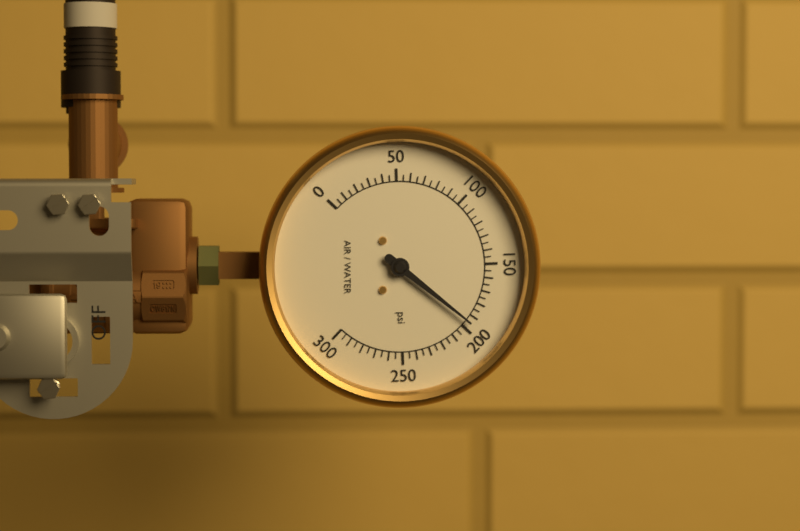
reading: 195 psi
